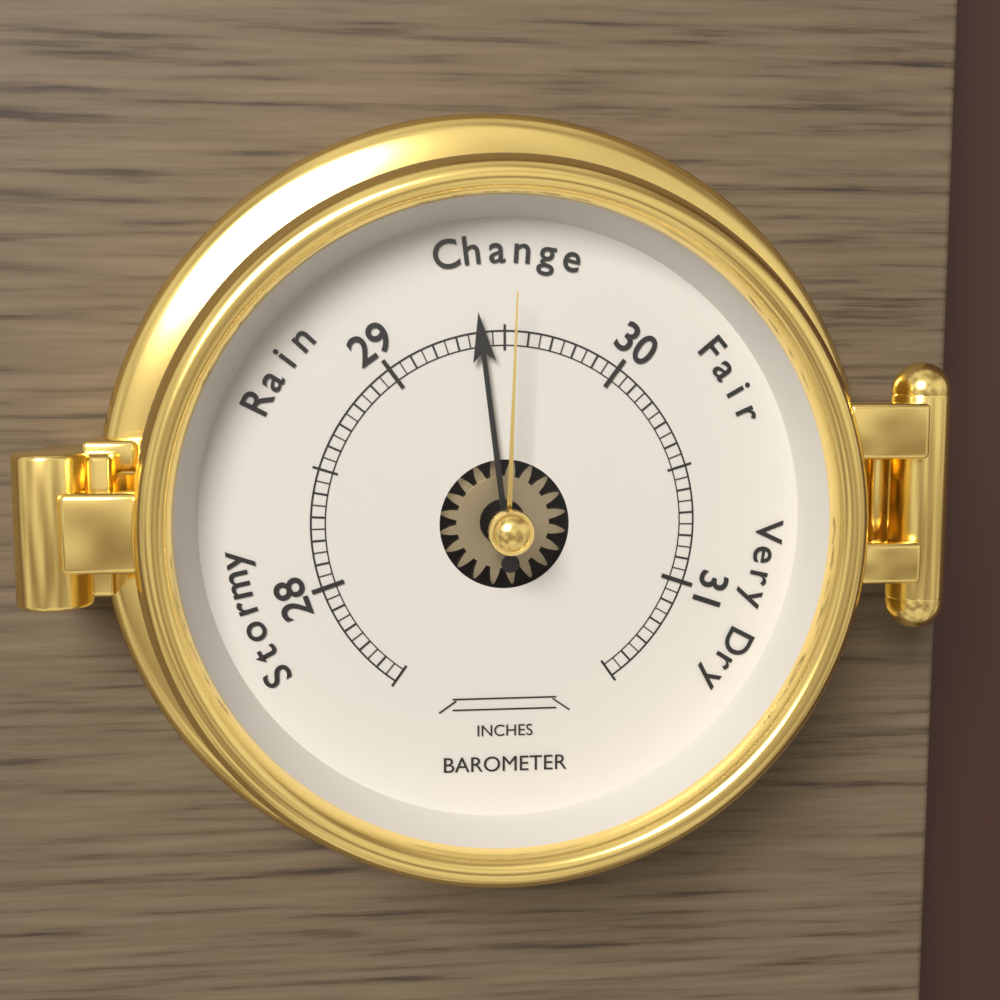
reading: 29.40 inches
